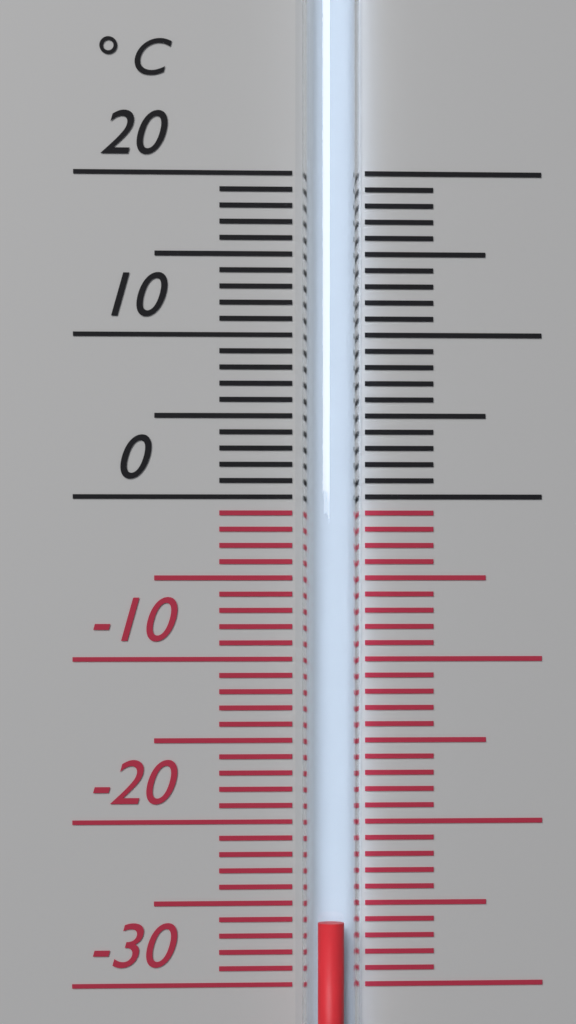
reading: -26 °C
